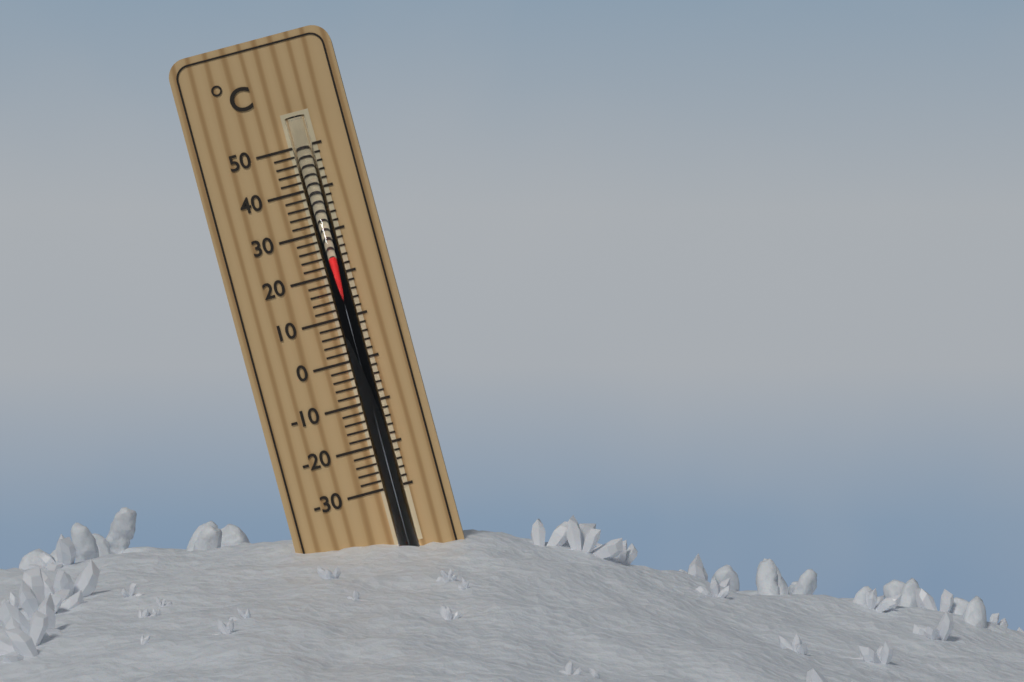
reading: 24 °C
